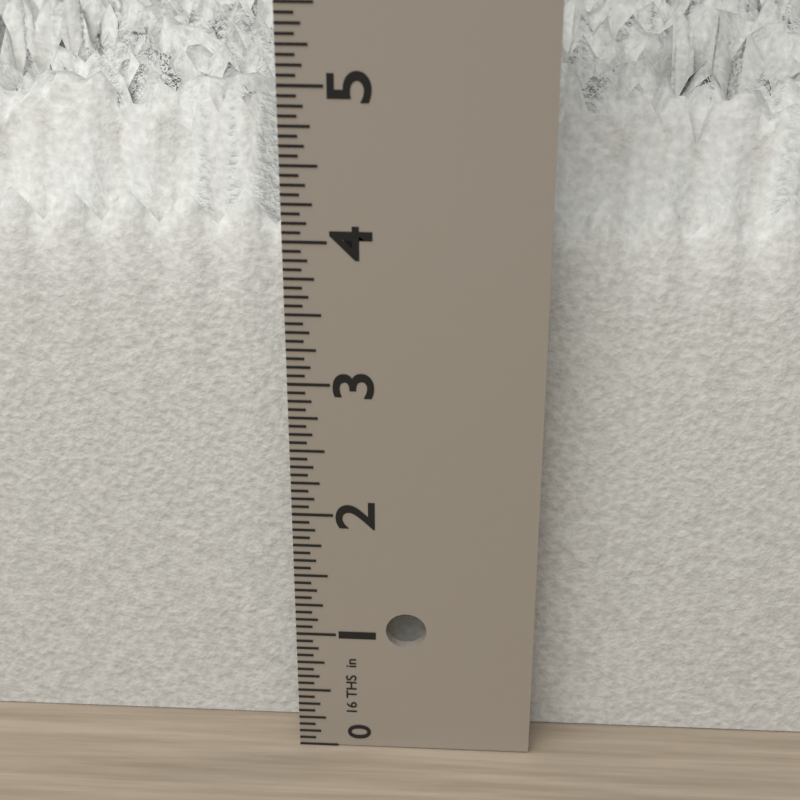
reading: 4.8125 in
